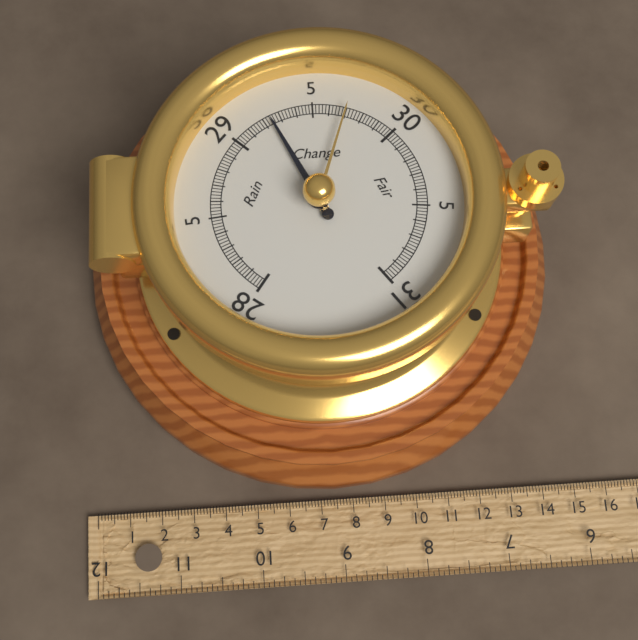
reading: 29.24 inHg
